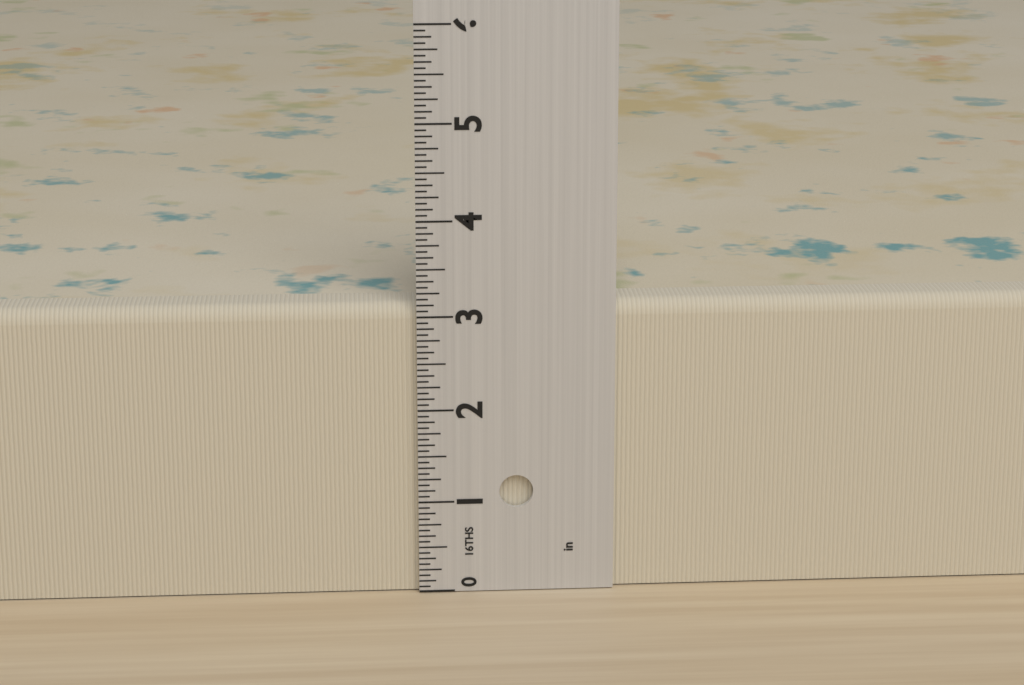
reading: 3.1250 in
